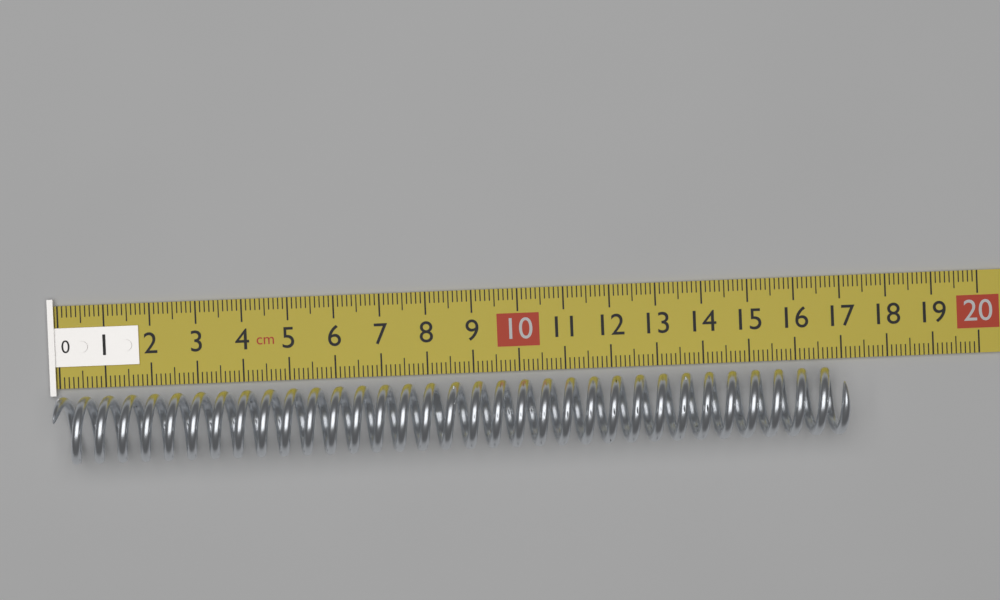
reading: 17.0 cm
